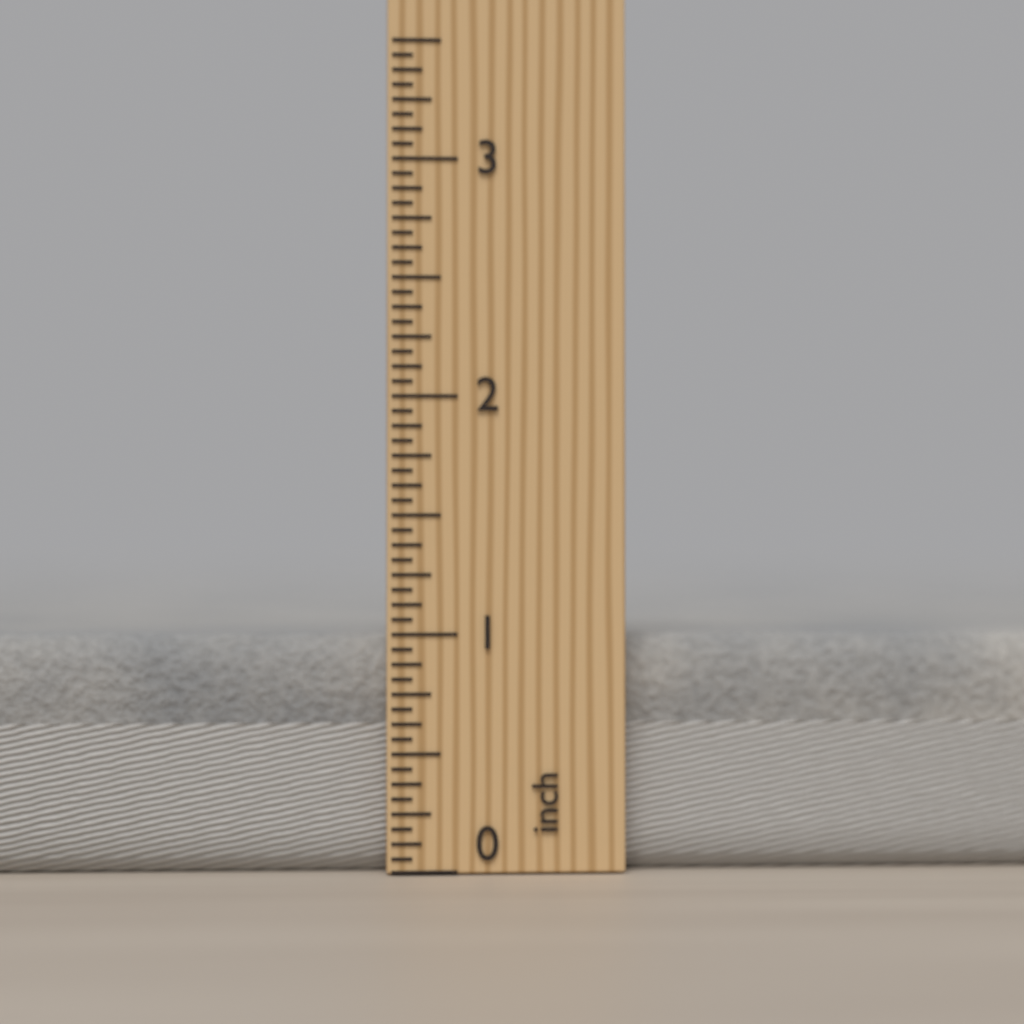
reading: 1.0000 inch
